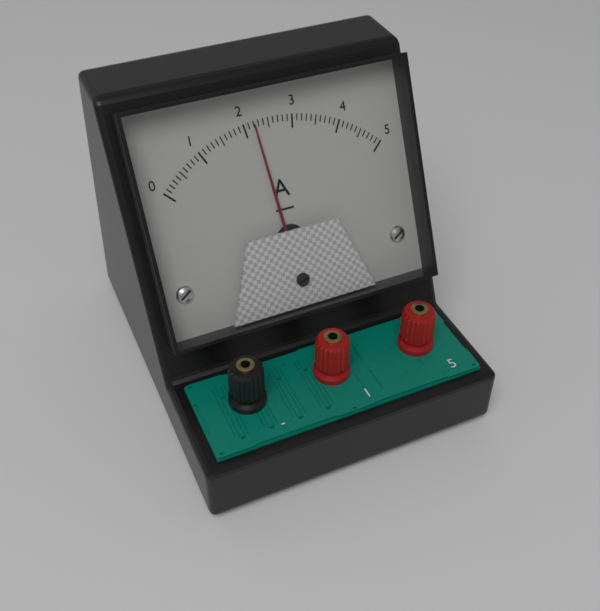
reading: 2.2 A
